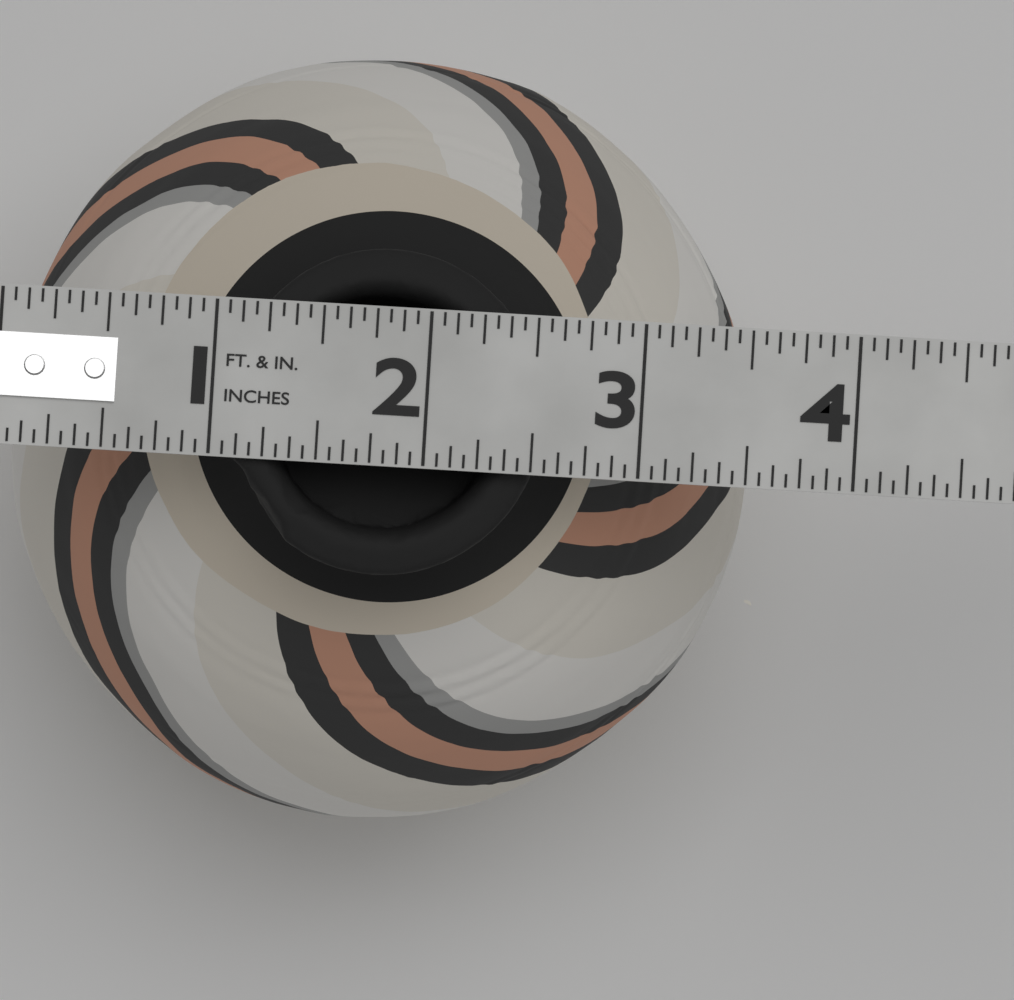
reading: 3.5625 in
